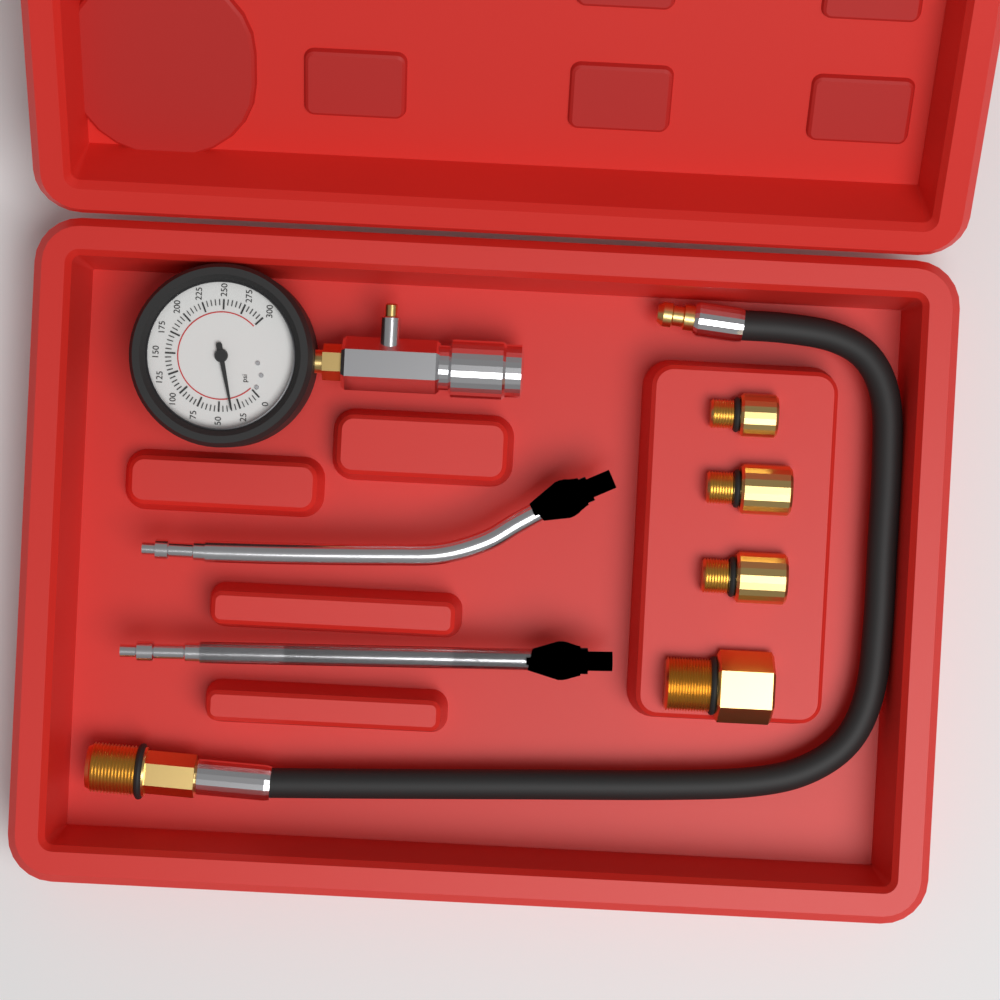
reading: 35 psi
